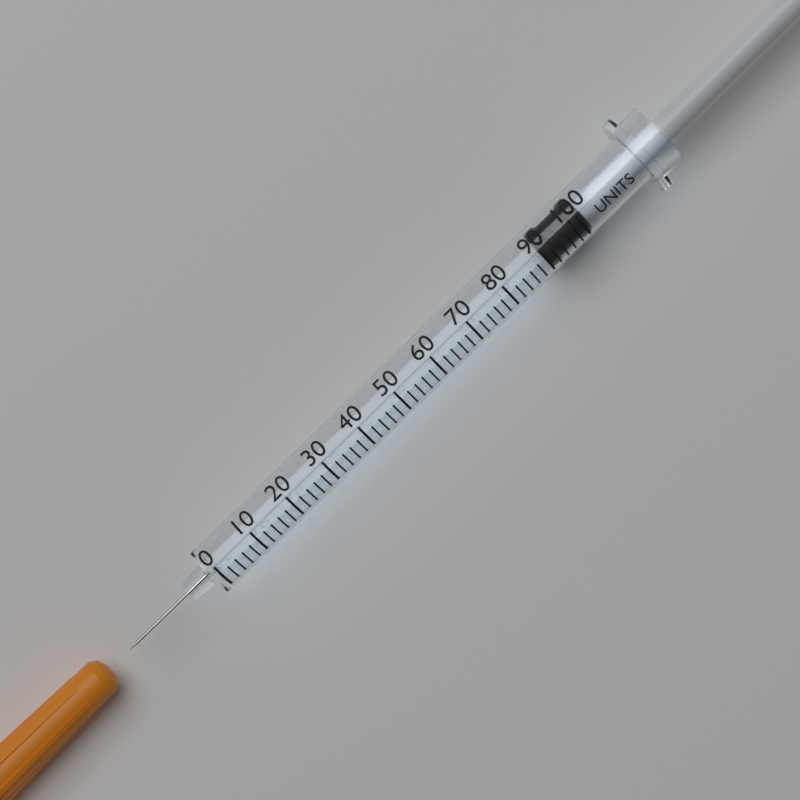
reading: 90 units
